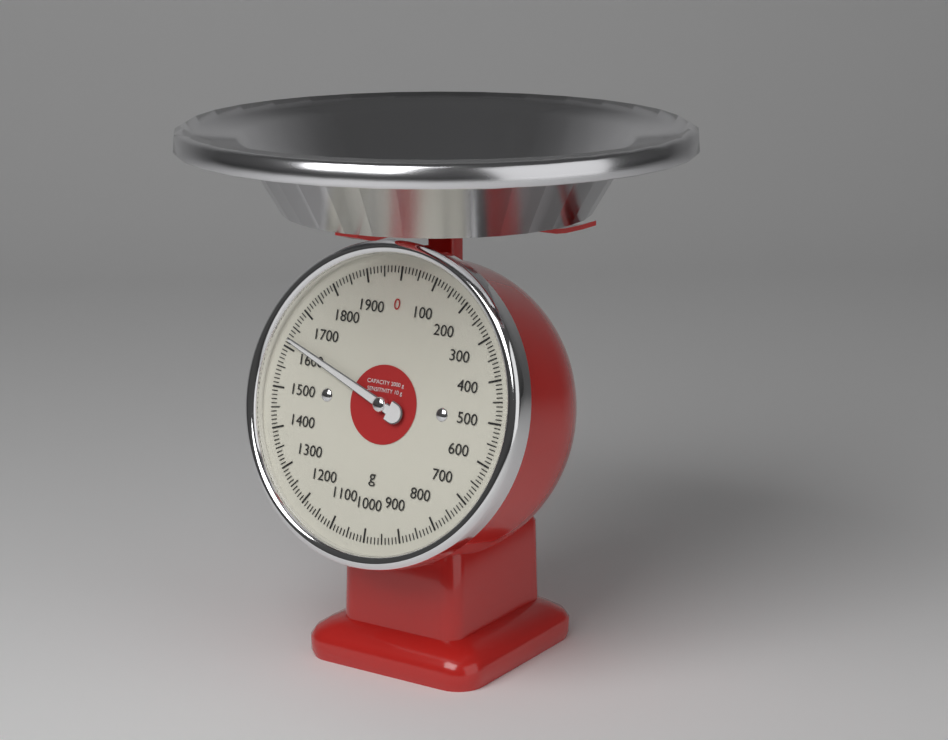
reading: 1620 g
